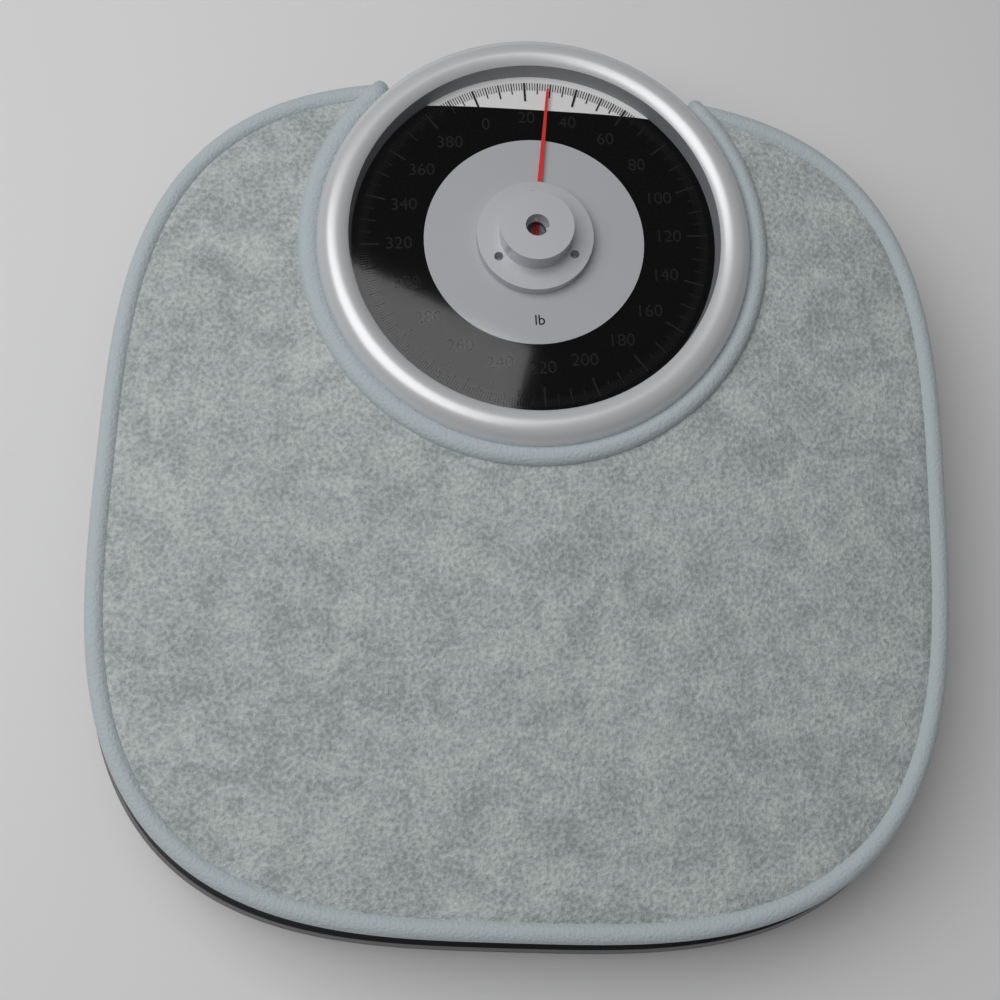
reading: 29 lb
